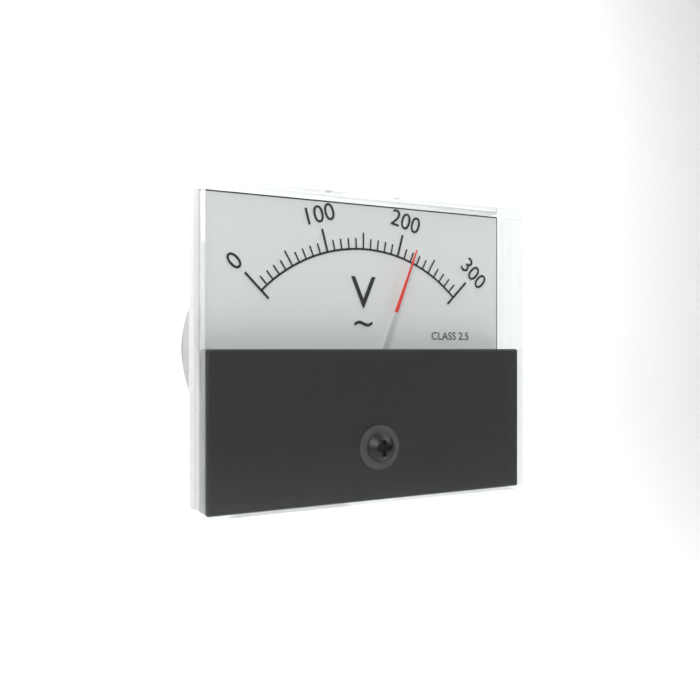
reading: 220 V
